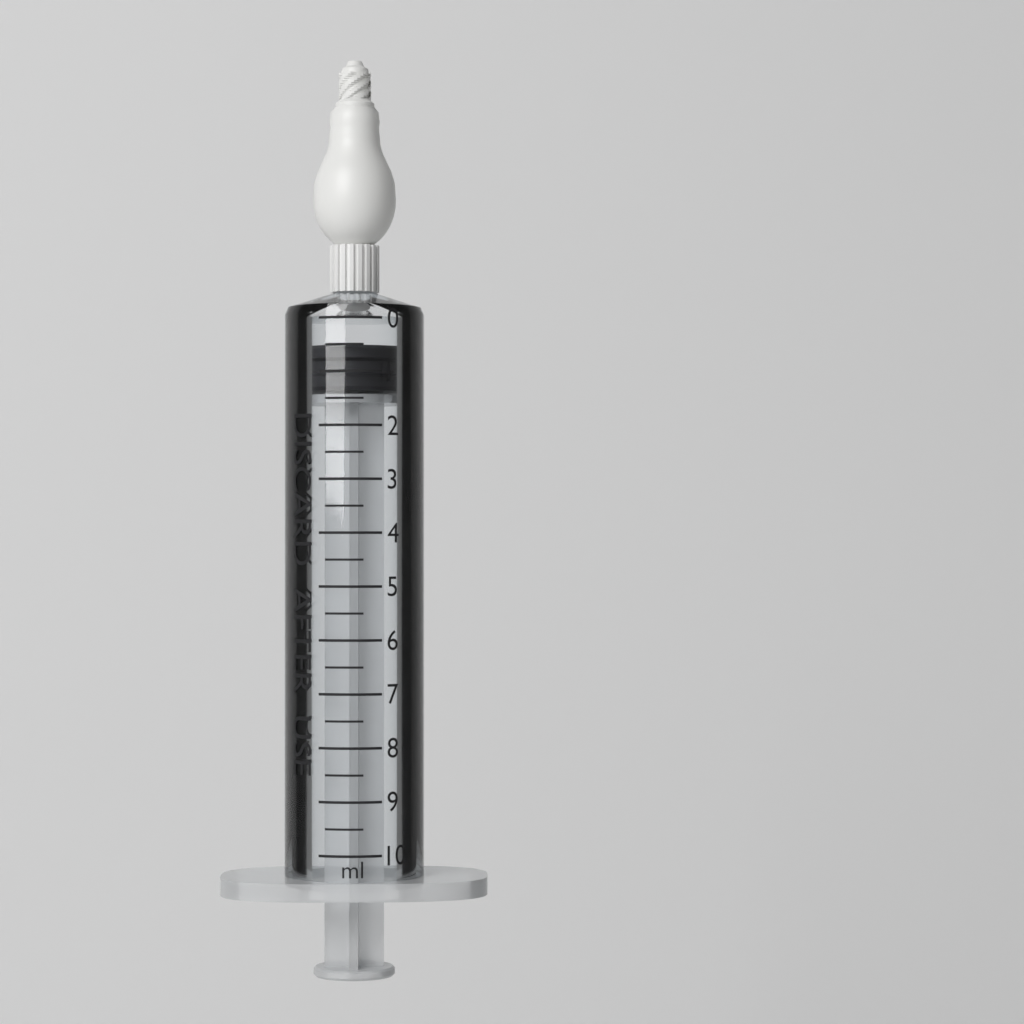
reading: 0.5 ml
